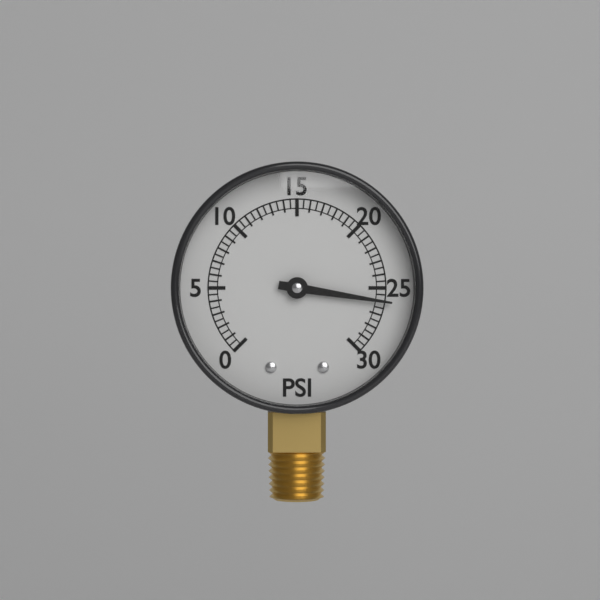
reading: 26.0 psi
